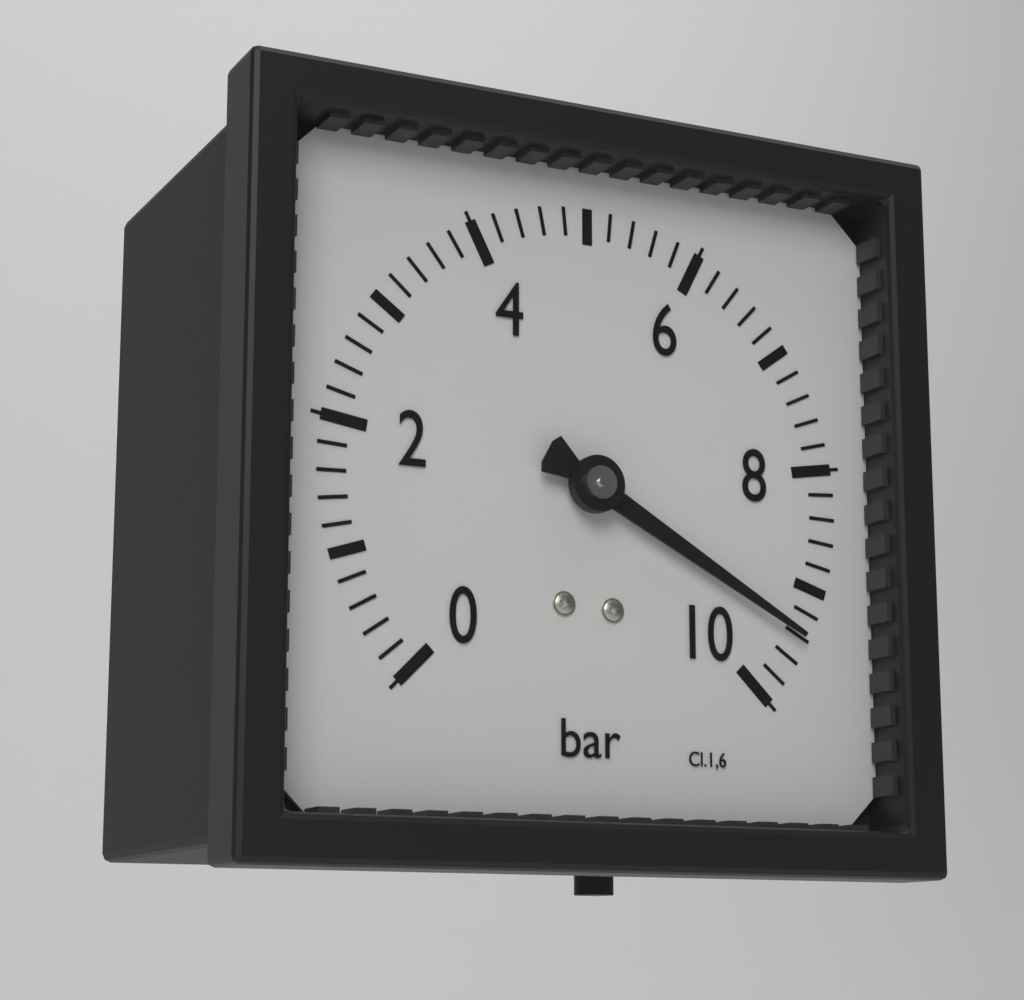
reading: 9.4 bar
